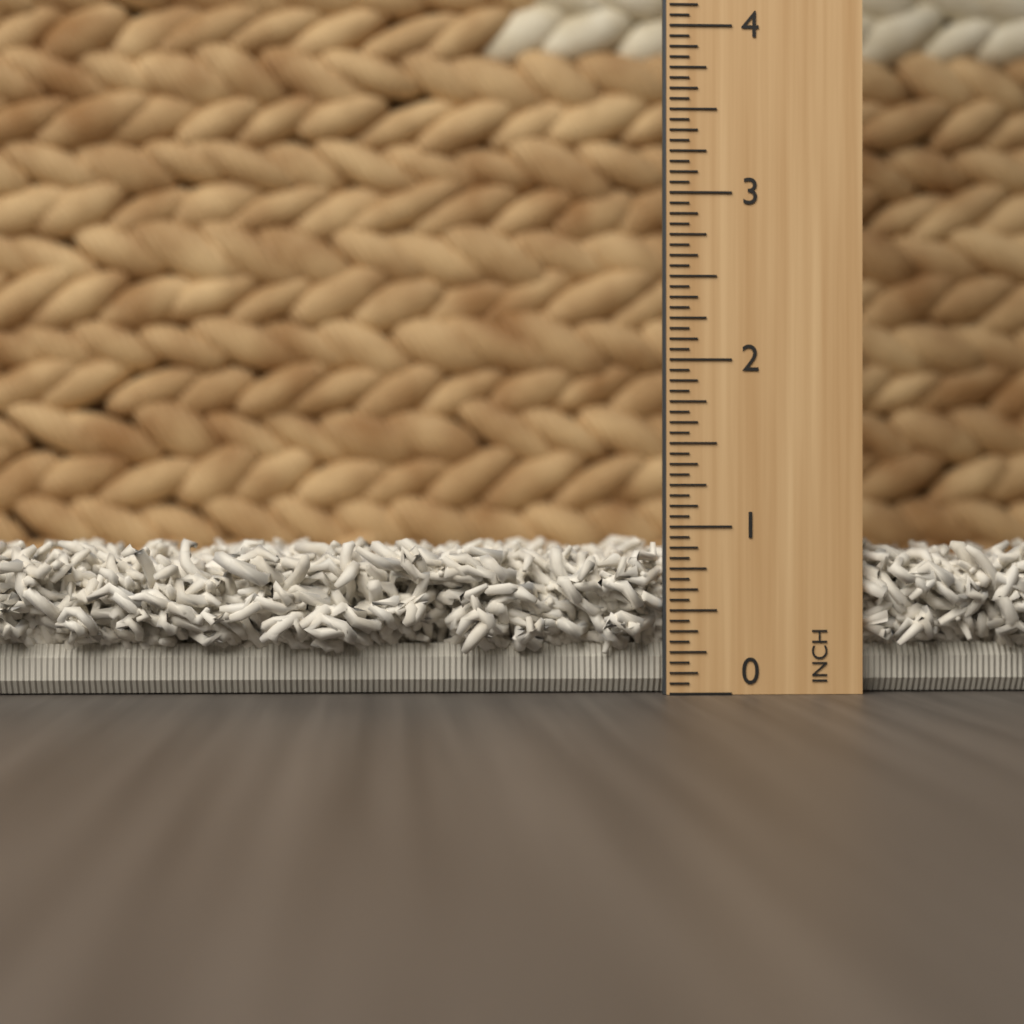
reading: 0.9375 in
